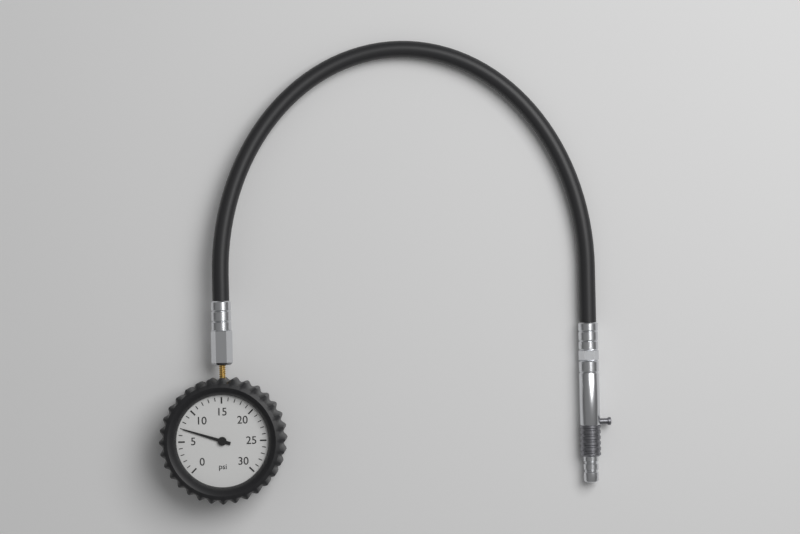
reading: 7 psi
